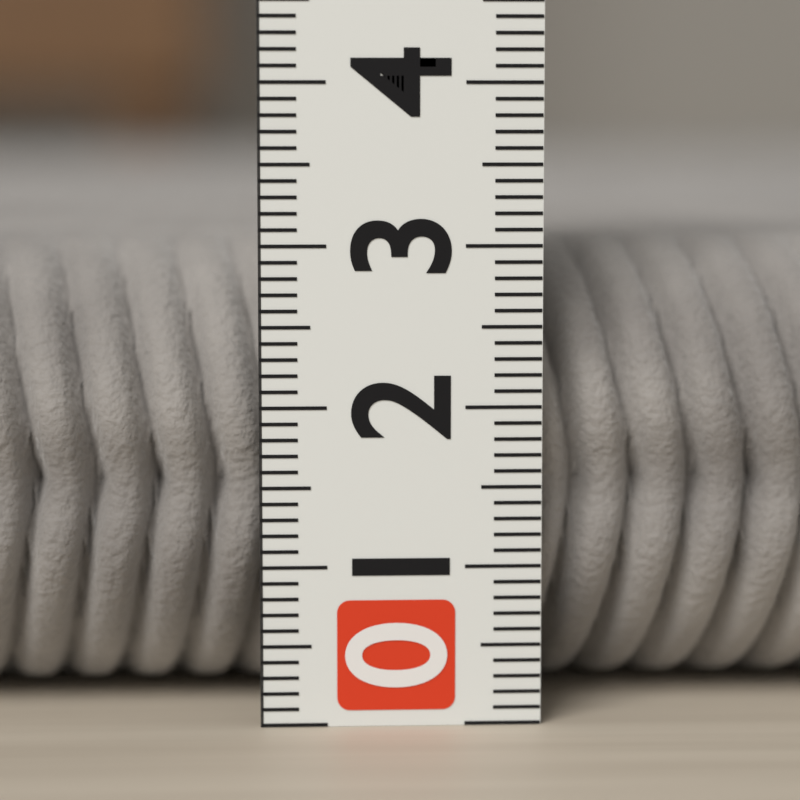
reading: 3.0 (no unit)
